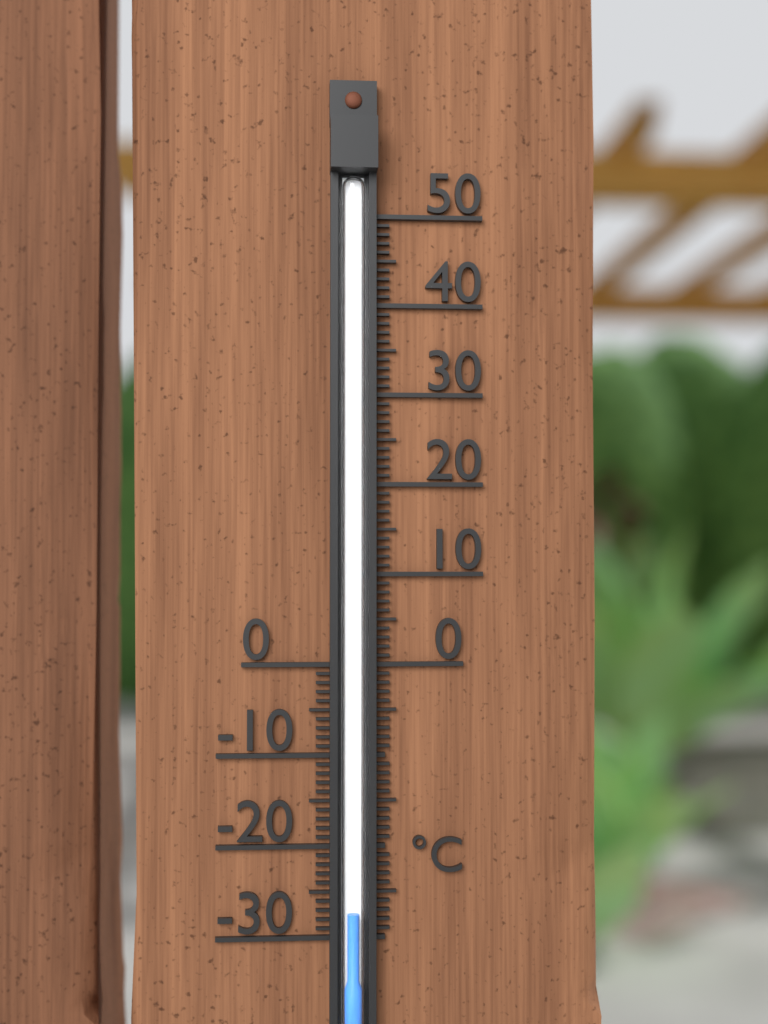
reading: -27 °C
